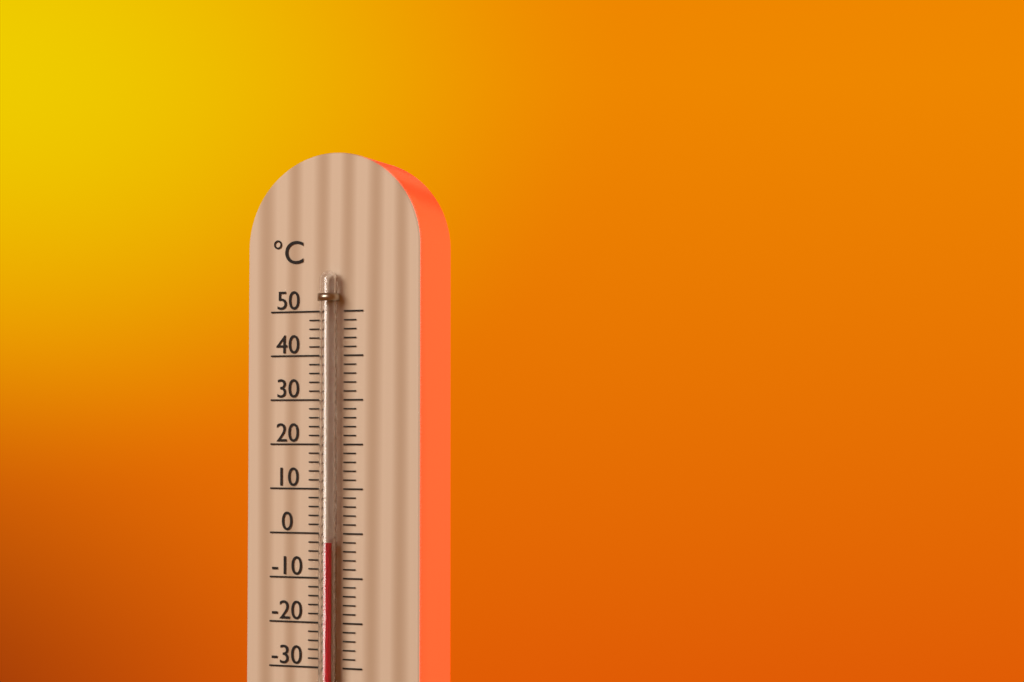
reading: -2 °C
